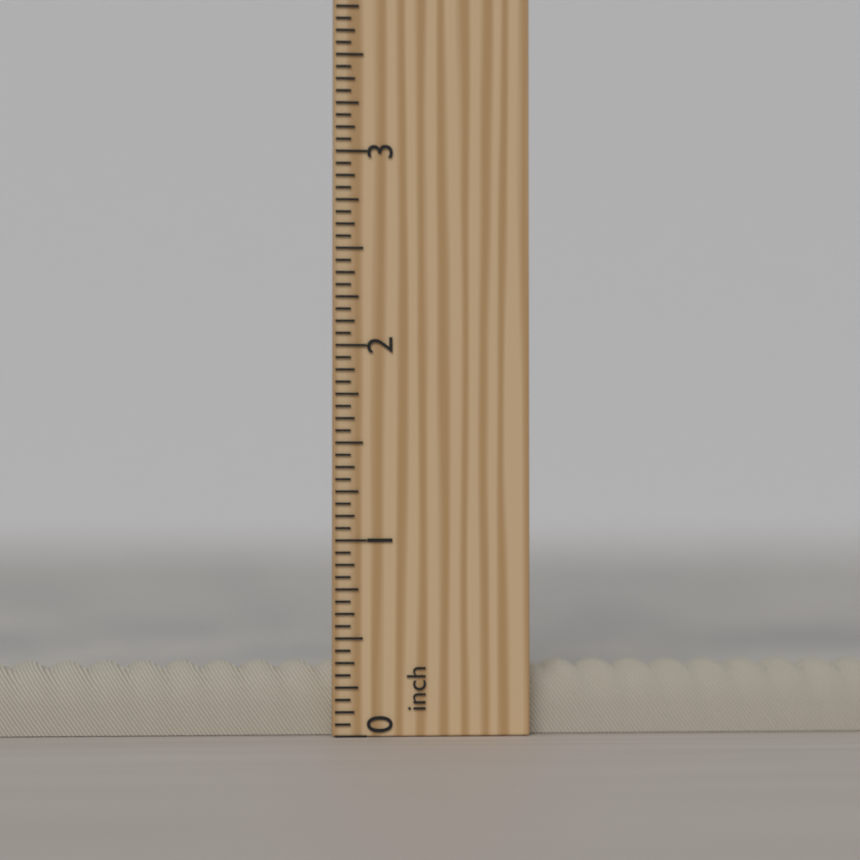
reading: 0.3750 inch
